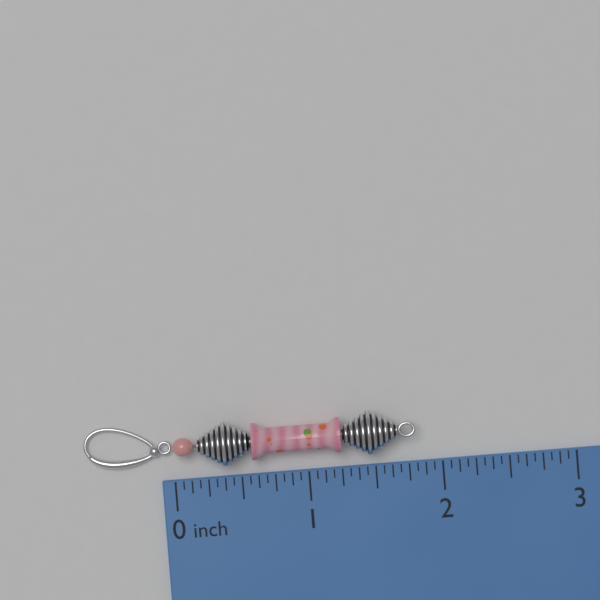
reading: 1.8125 inch
